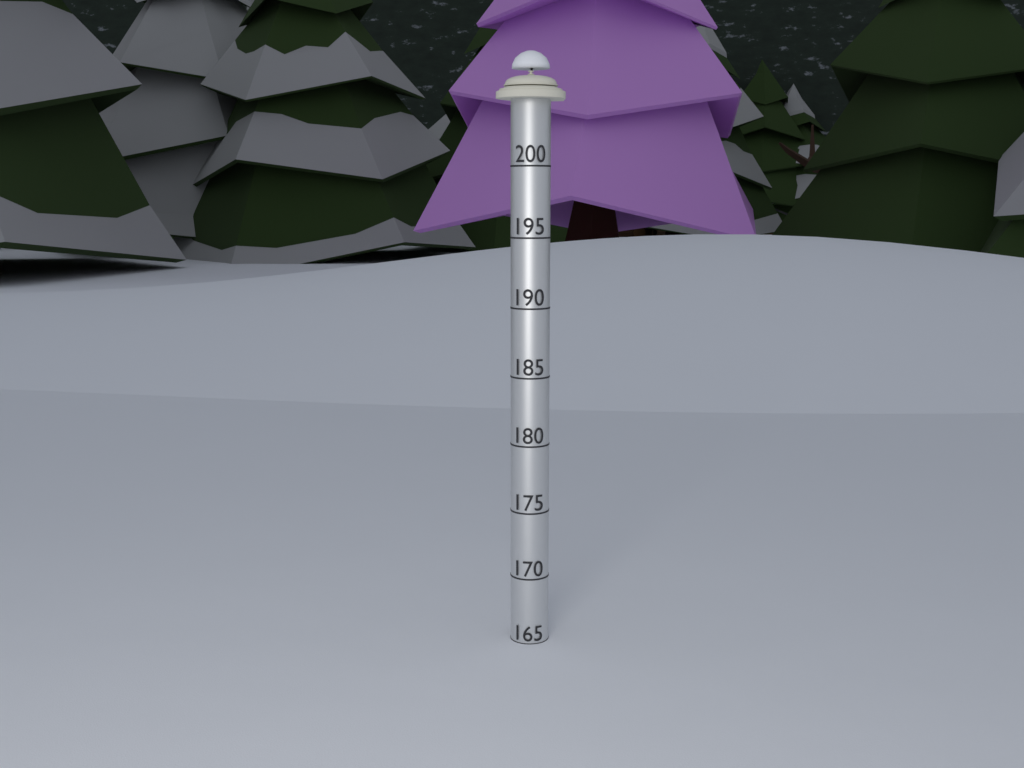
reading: 165 (no unit)
